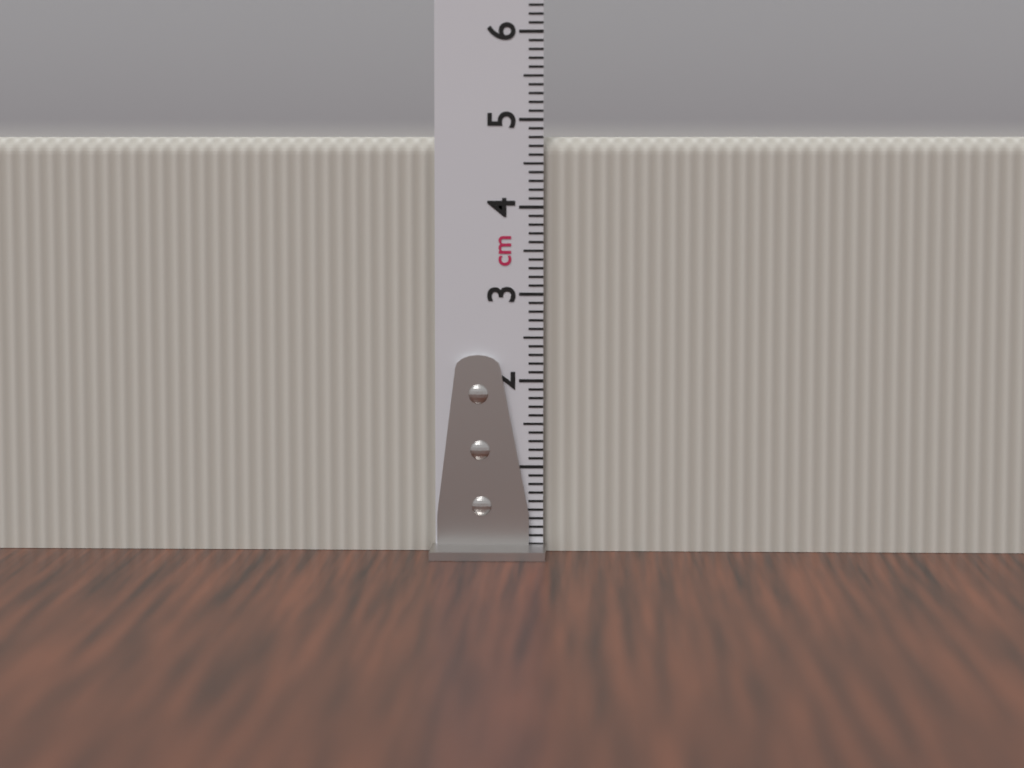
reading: 4.8 cm
